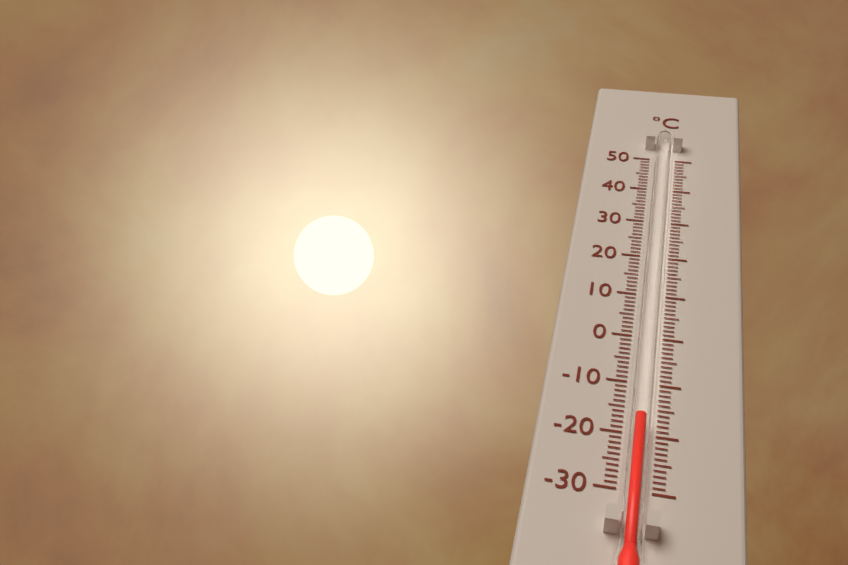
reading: -18 °C
